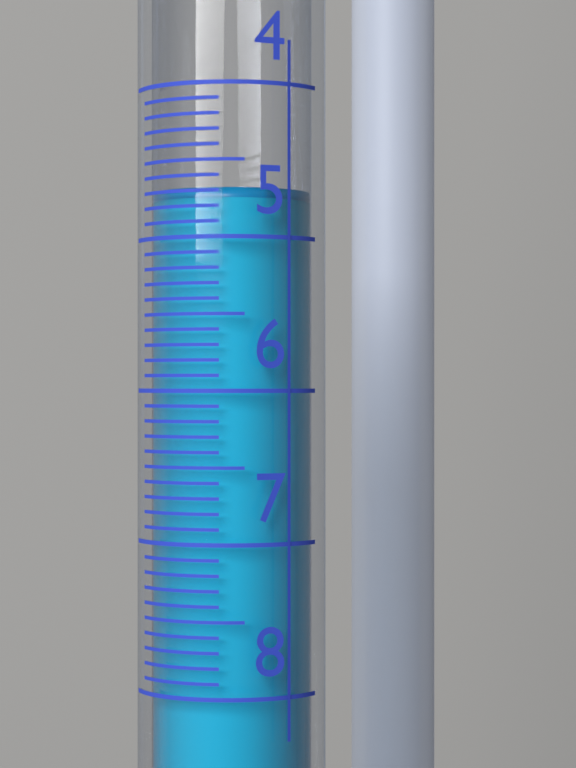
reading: 4.7 (no unit)
